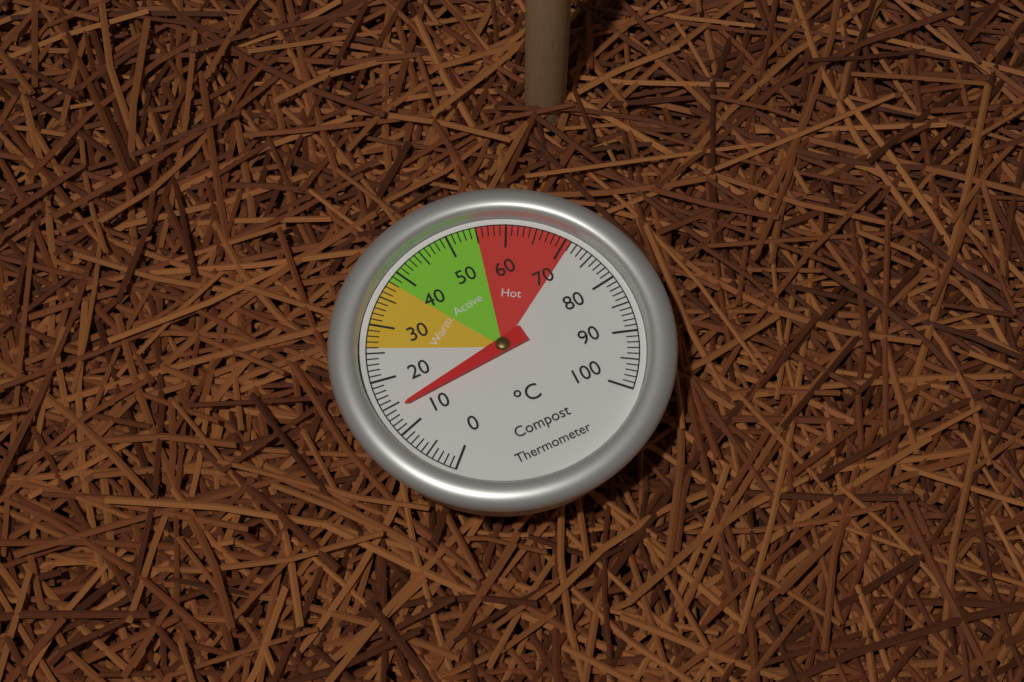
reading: 14 °C
